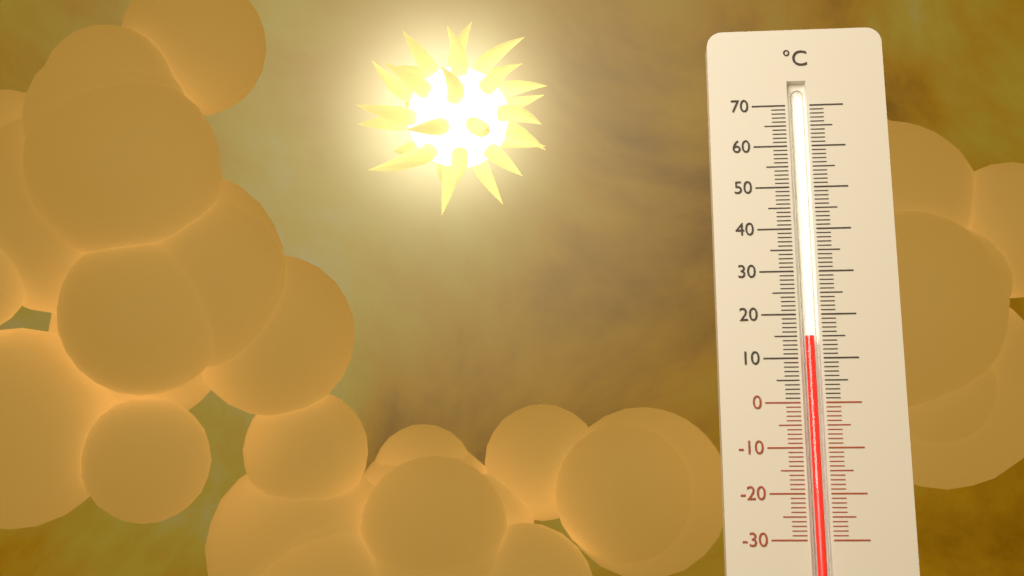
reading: 15 °C
